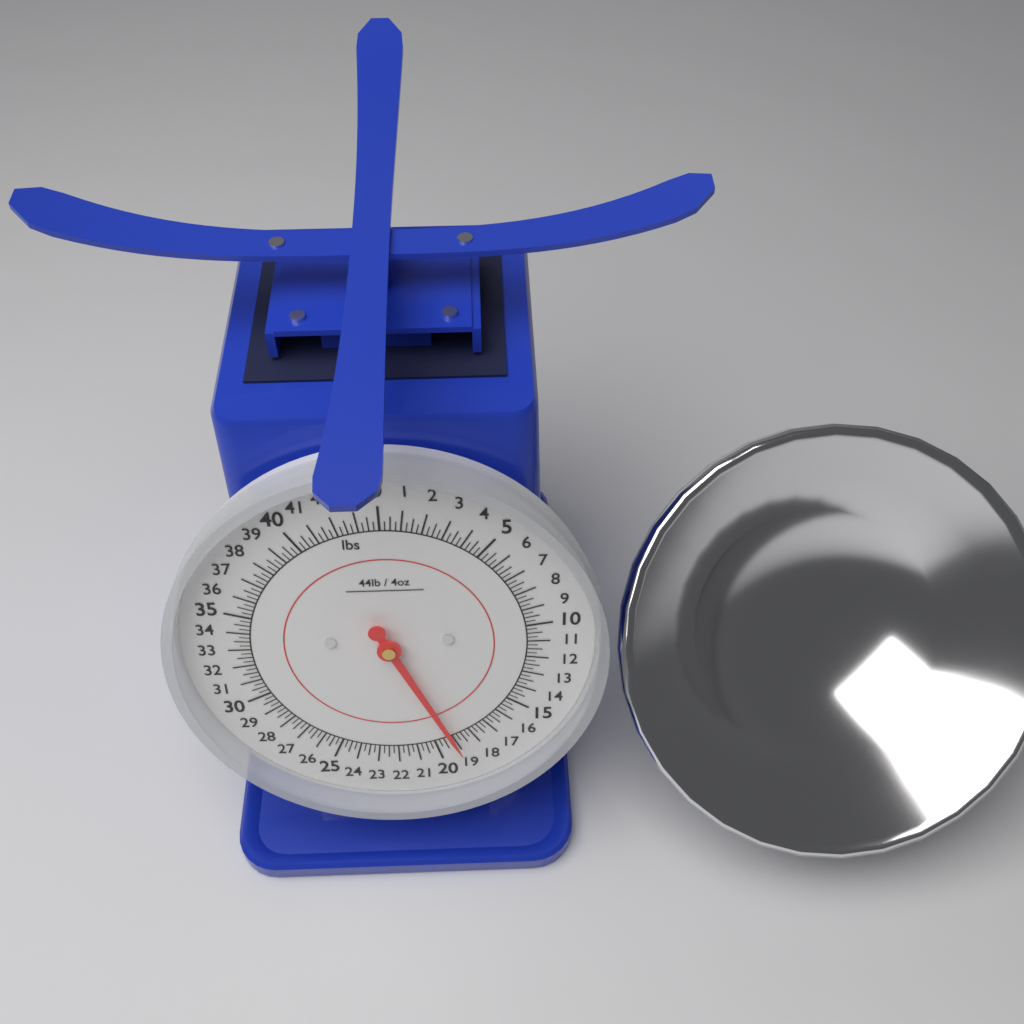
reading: 19.00 lbs
